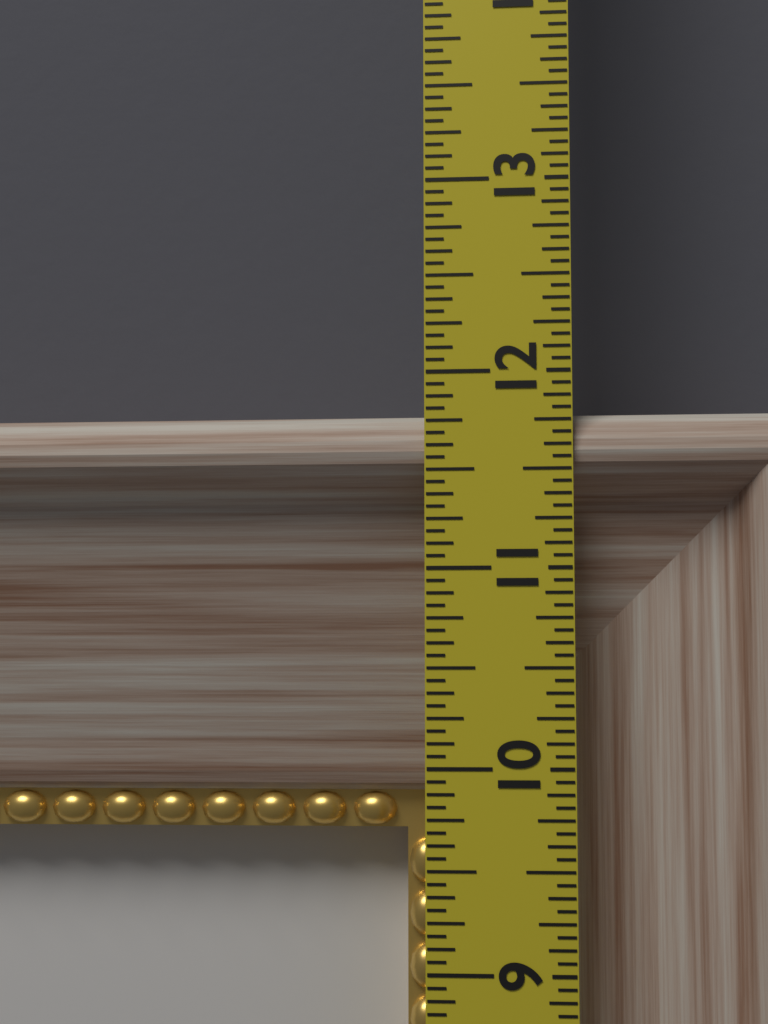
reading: 11.8125 in
